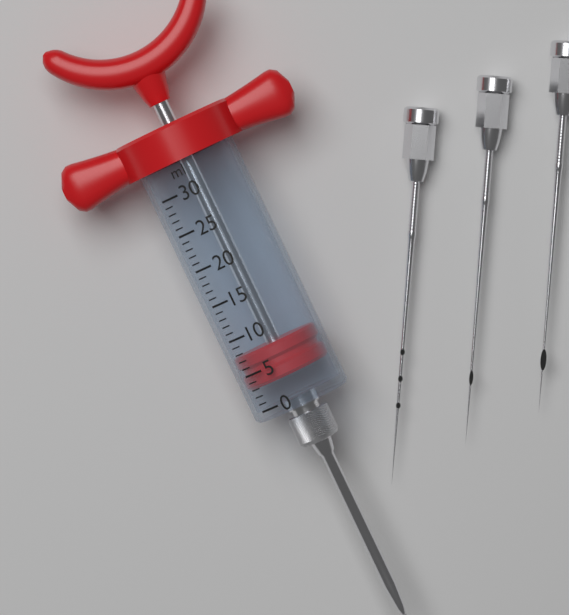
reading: 3 ml
